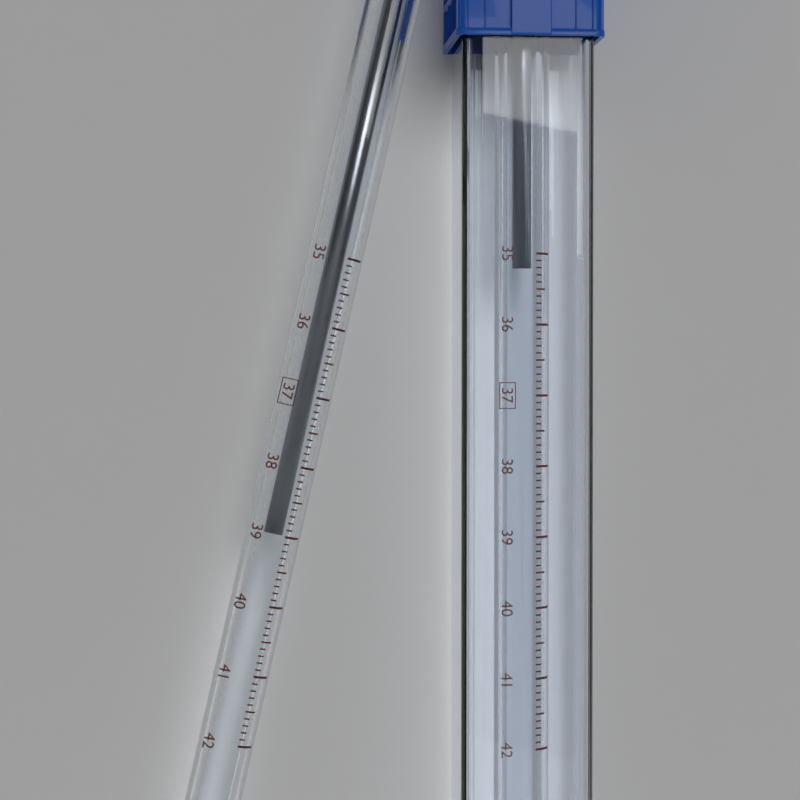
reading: 39.0 °C
